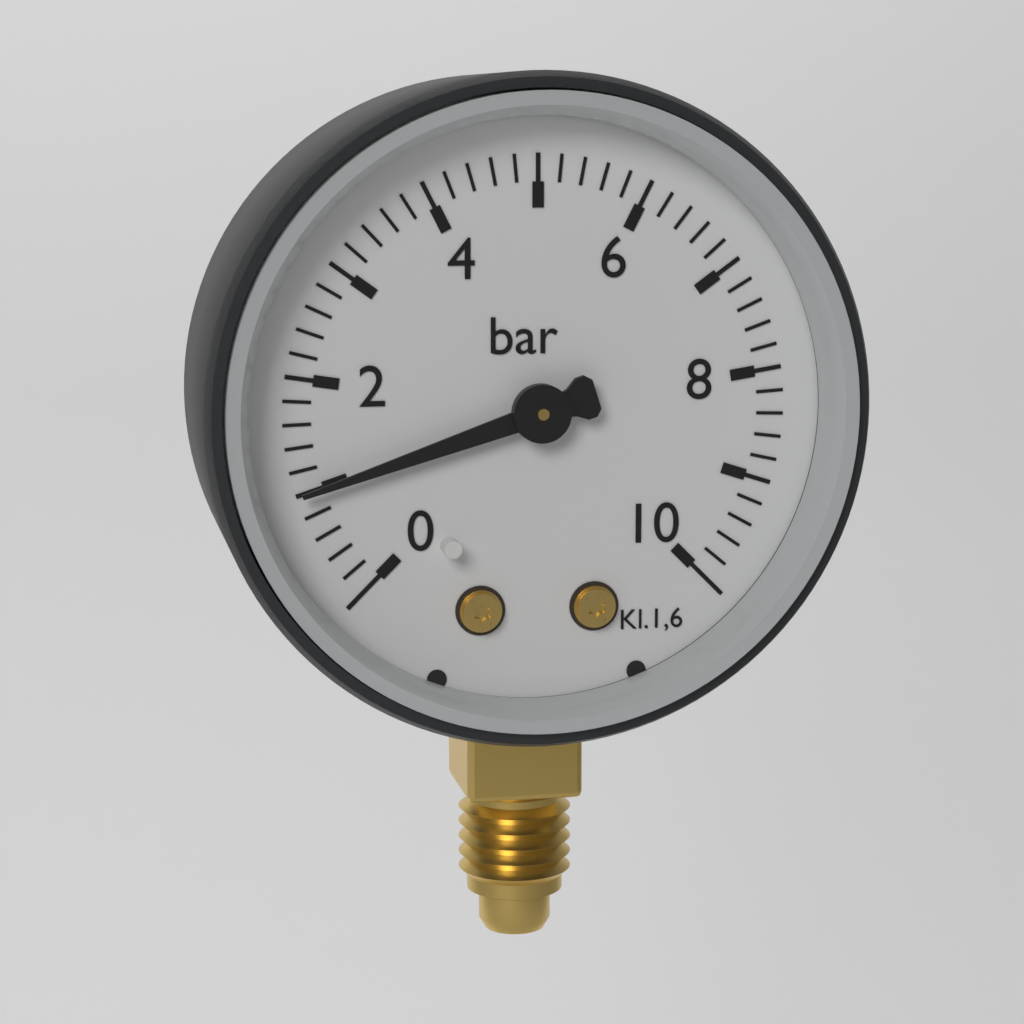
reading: 1.0 bar
